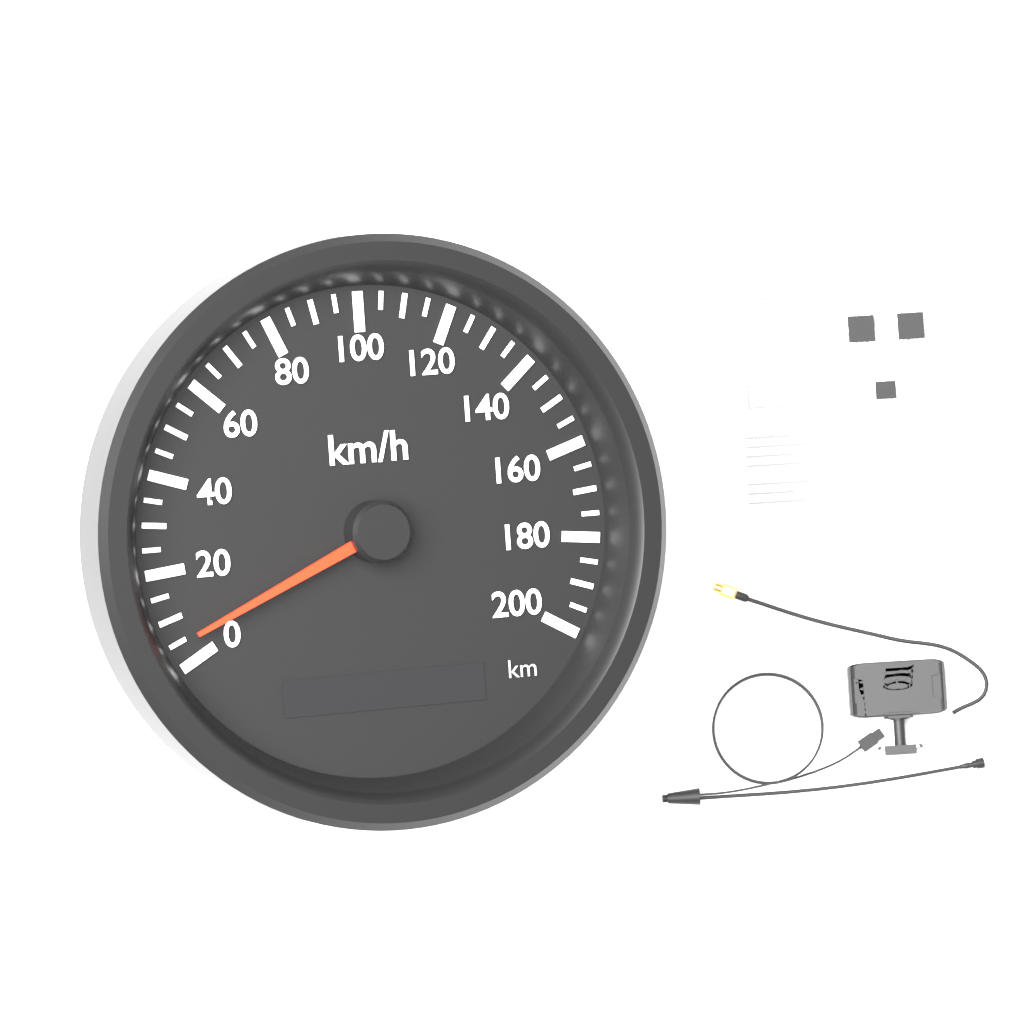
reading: 5 km/h
